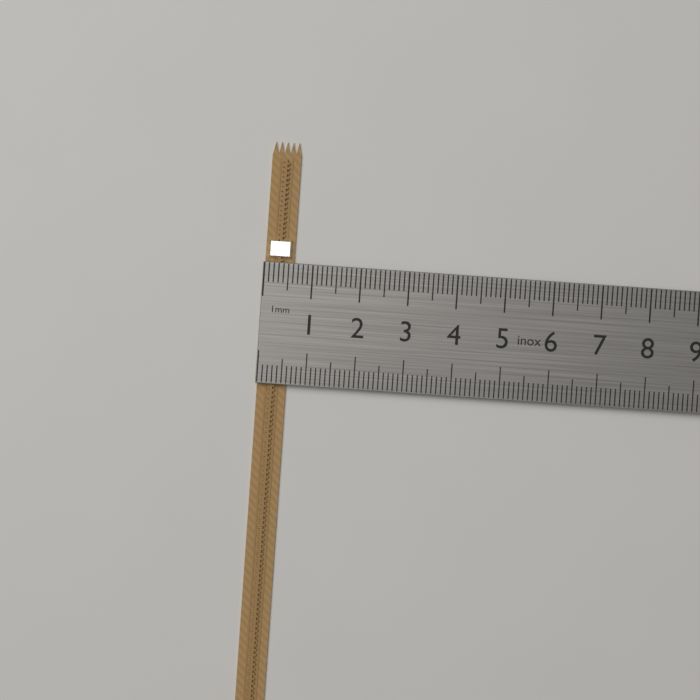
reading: 0.6 cm
